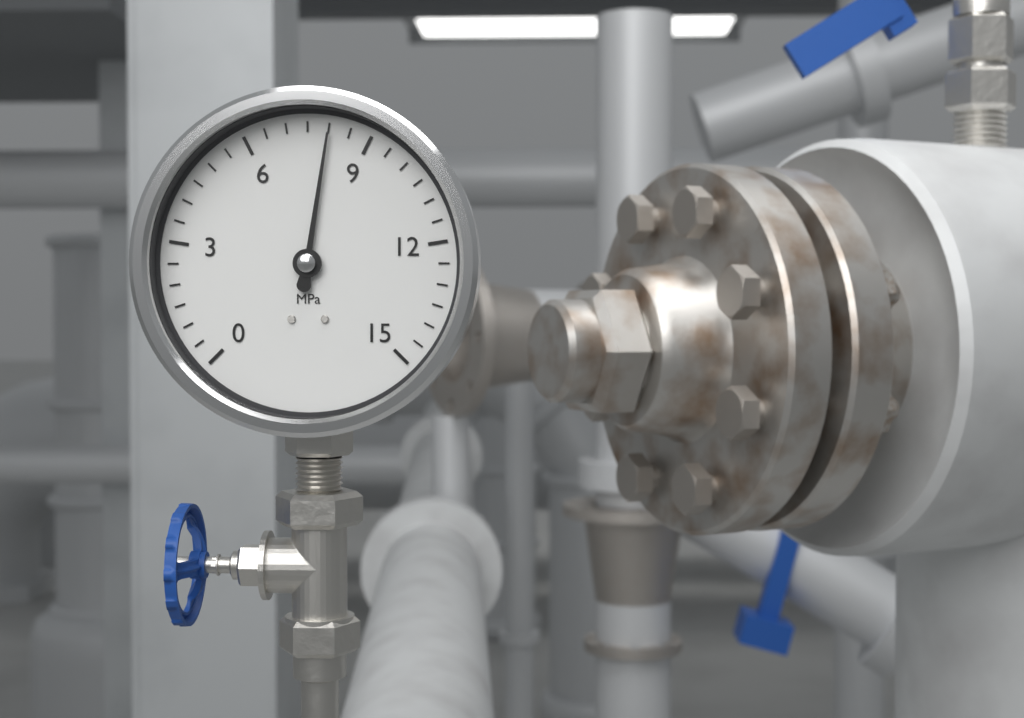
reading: 8.0 MPa
